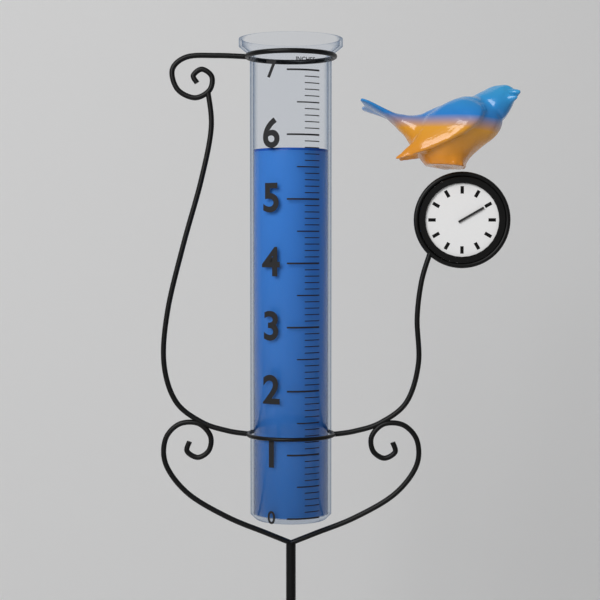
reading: 5.8 in
